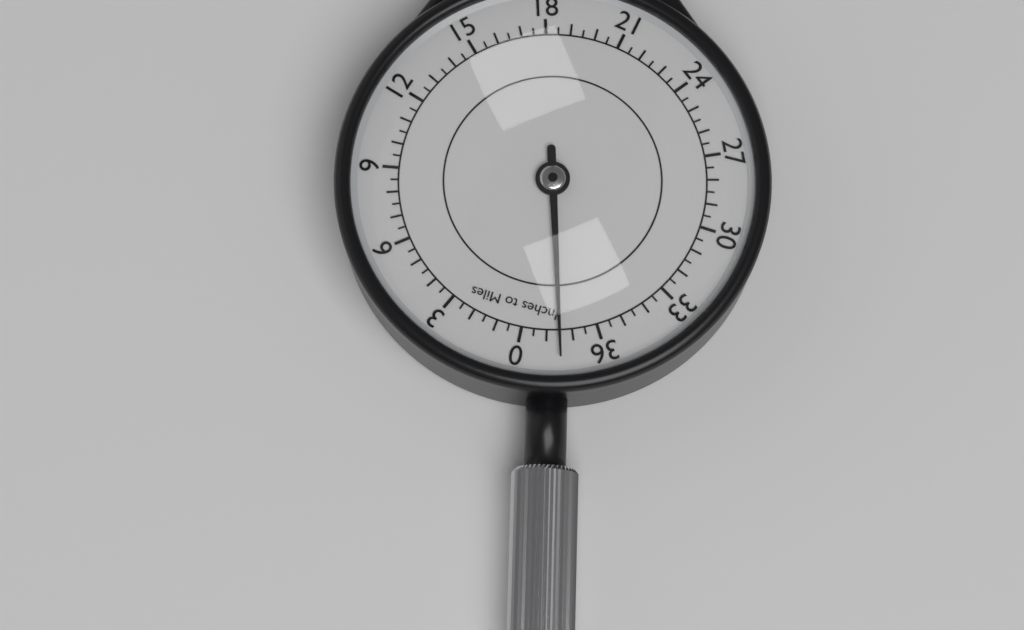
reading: 37.5 inches
